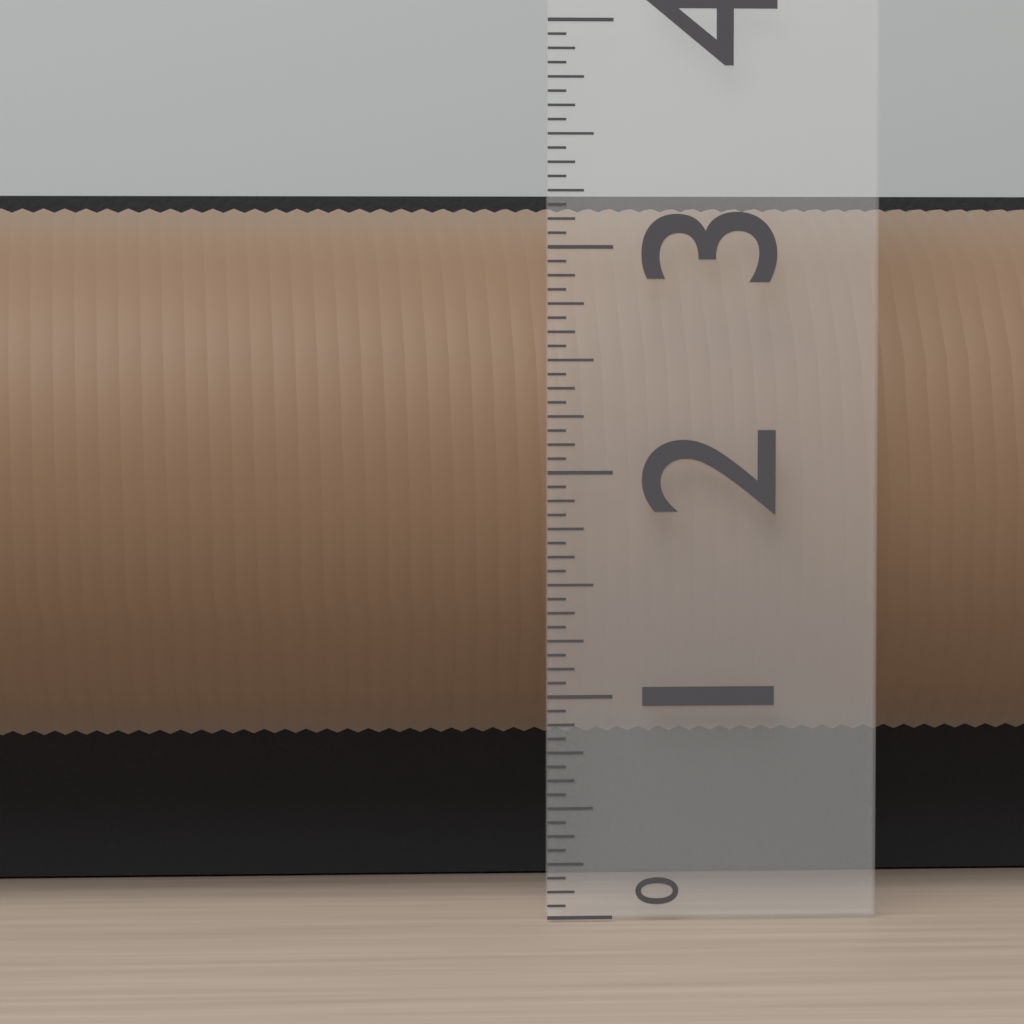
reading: 3.2500 (no unit)
